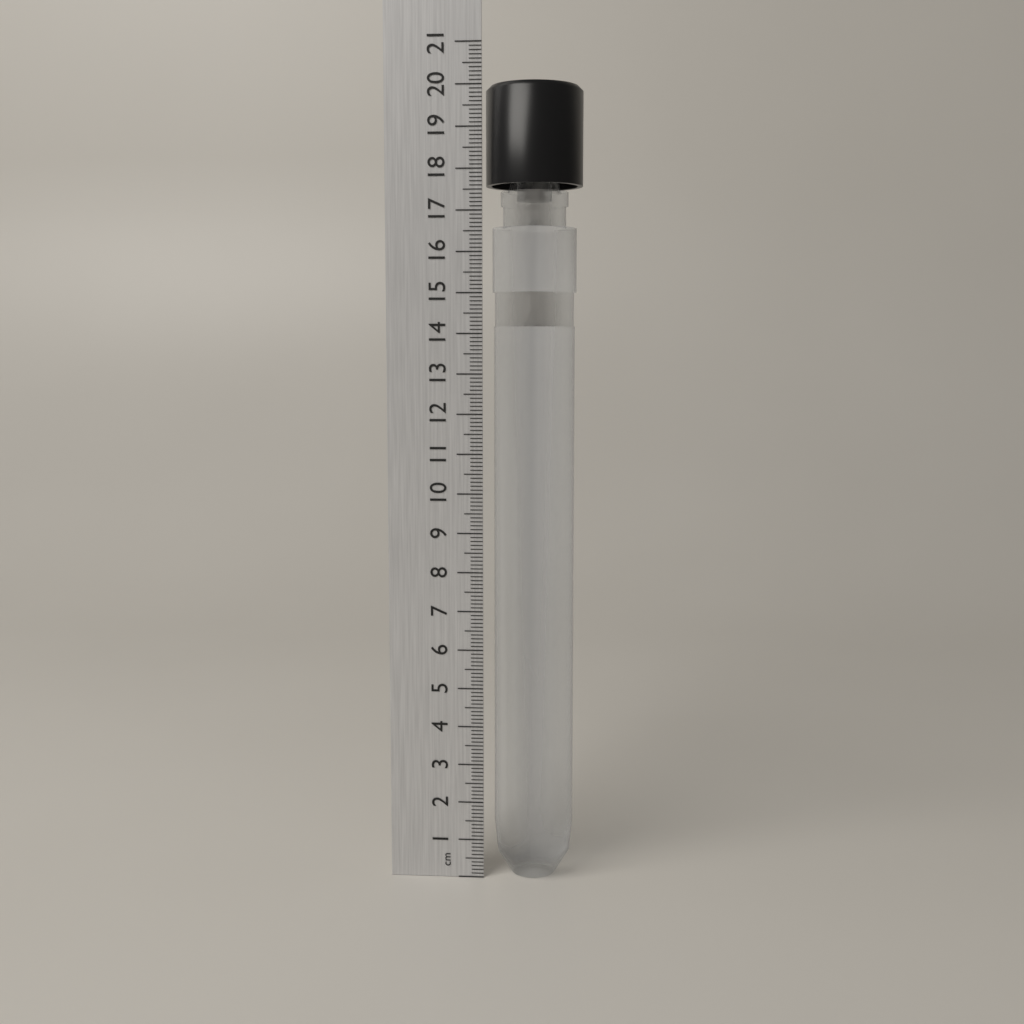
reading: 20.0 cm
